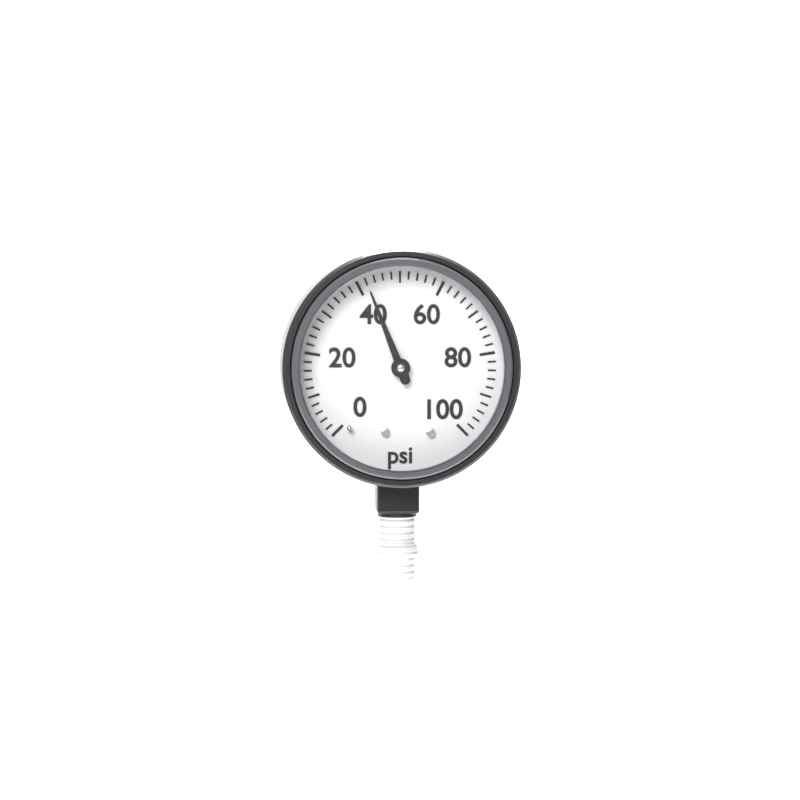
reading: 42 psi
